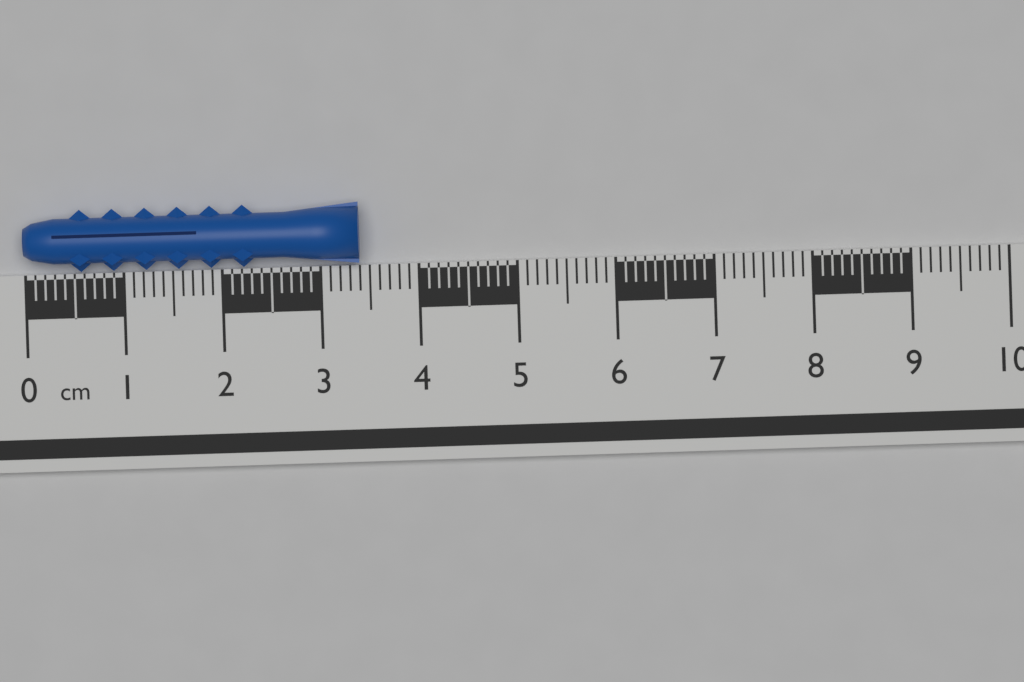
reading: 3.4 cm
